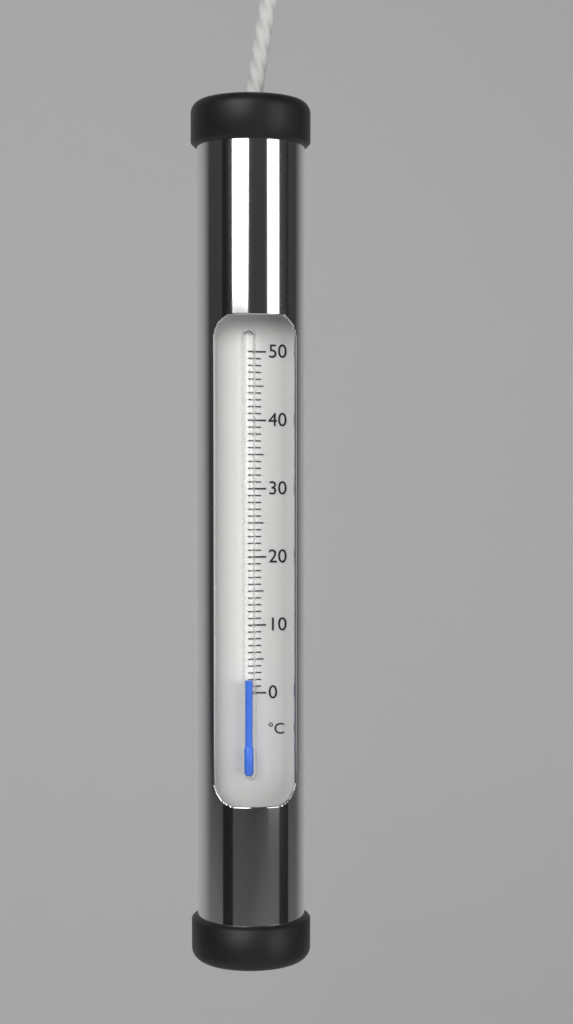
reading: 2 °C
